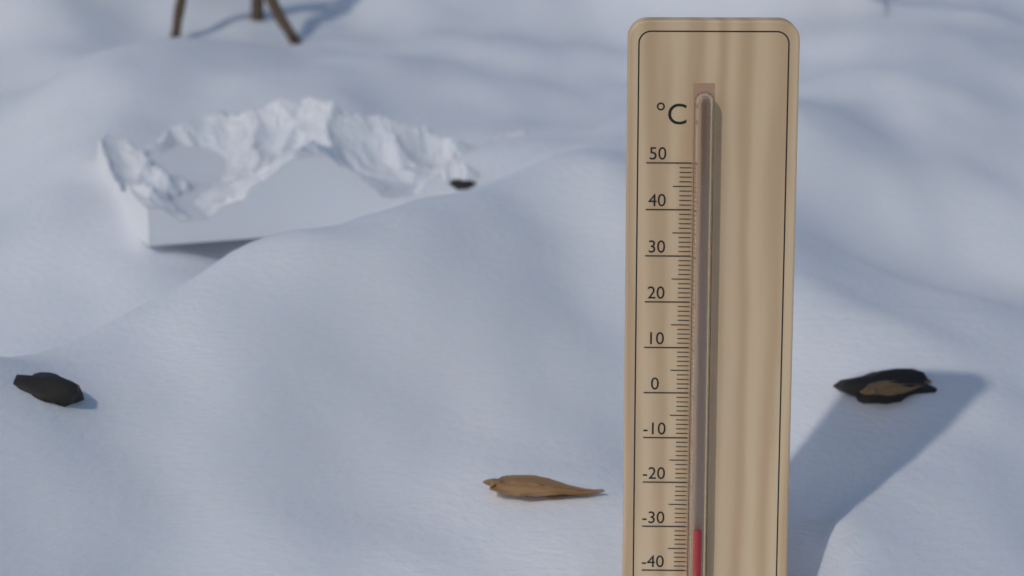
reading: -30 °C
